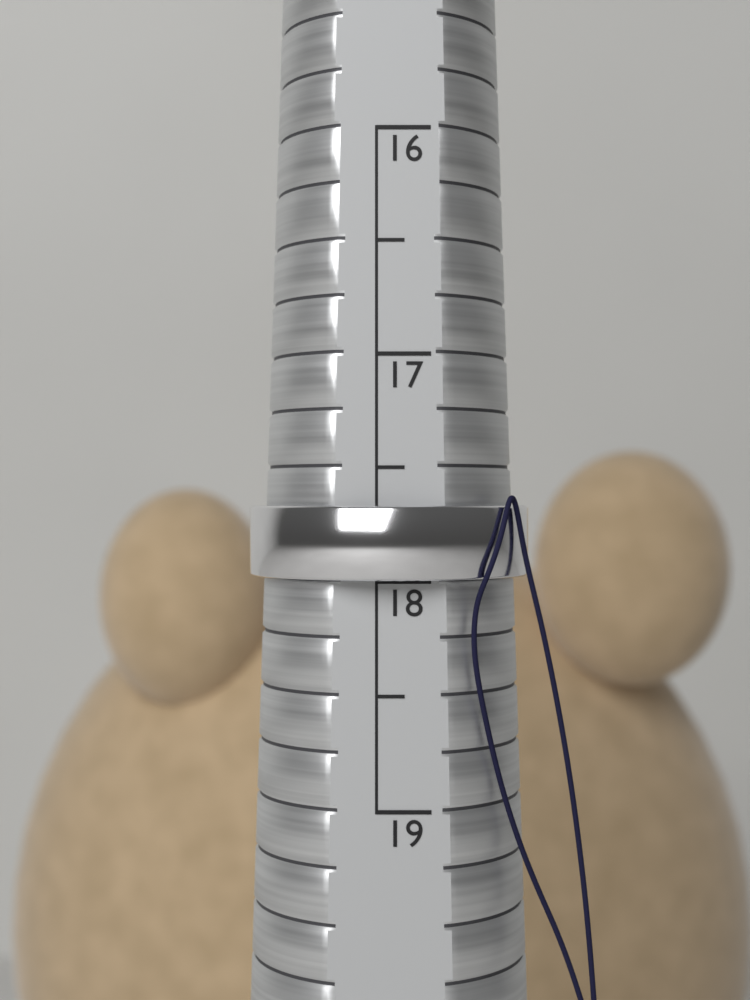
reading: 18.0 (no unit)
